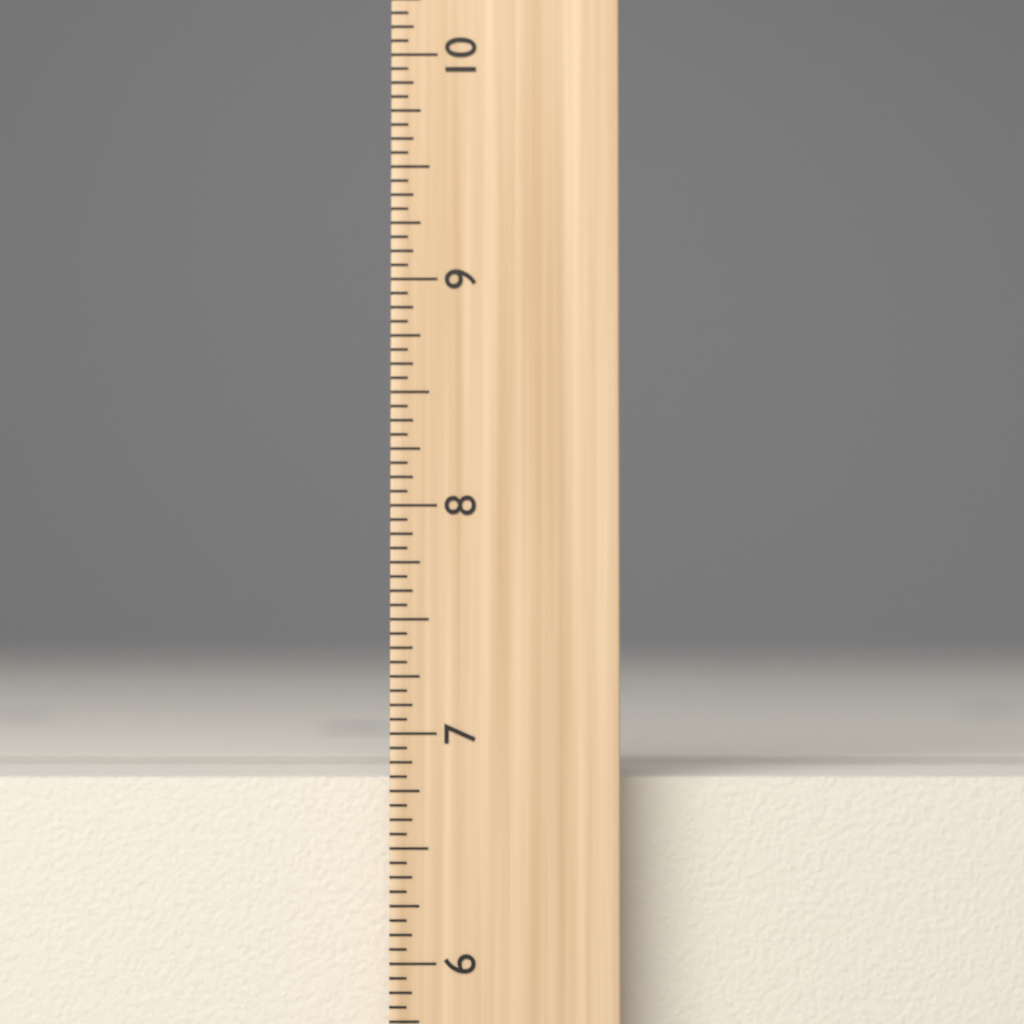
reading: 6.8125 inch
